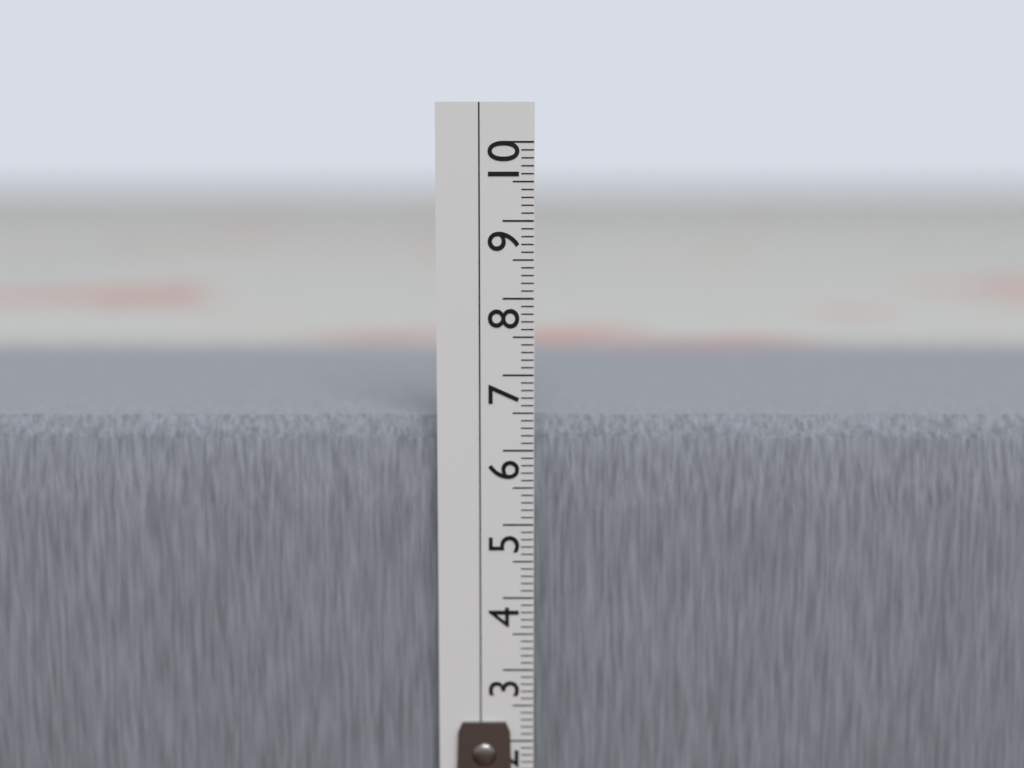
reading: 6.4 cm
